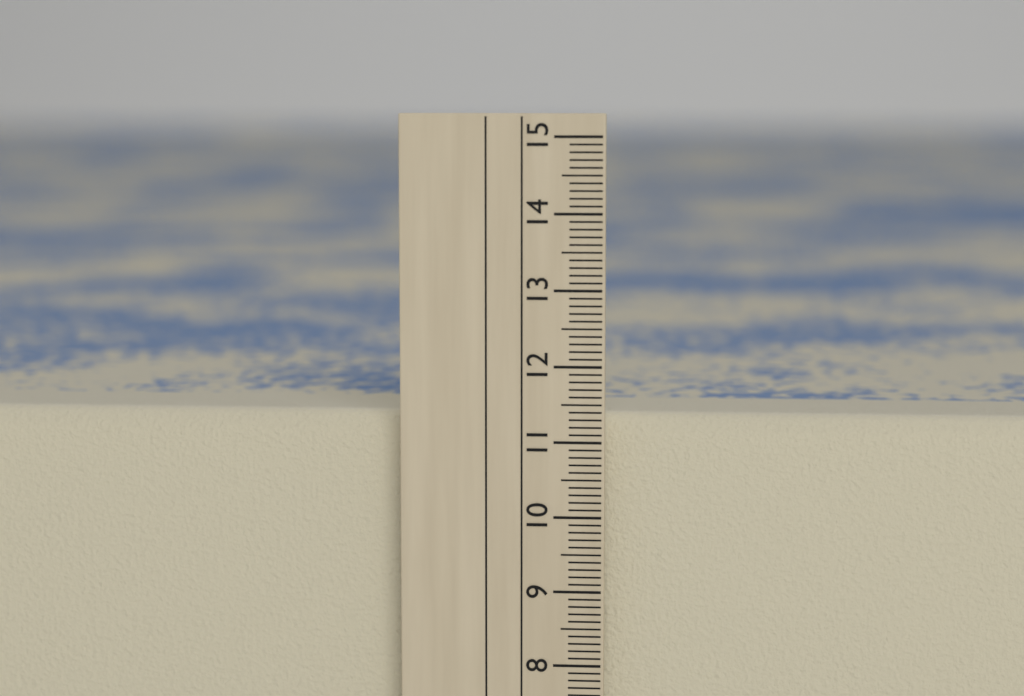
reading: 11.3 cm
